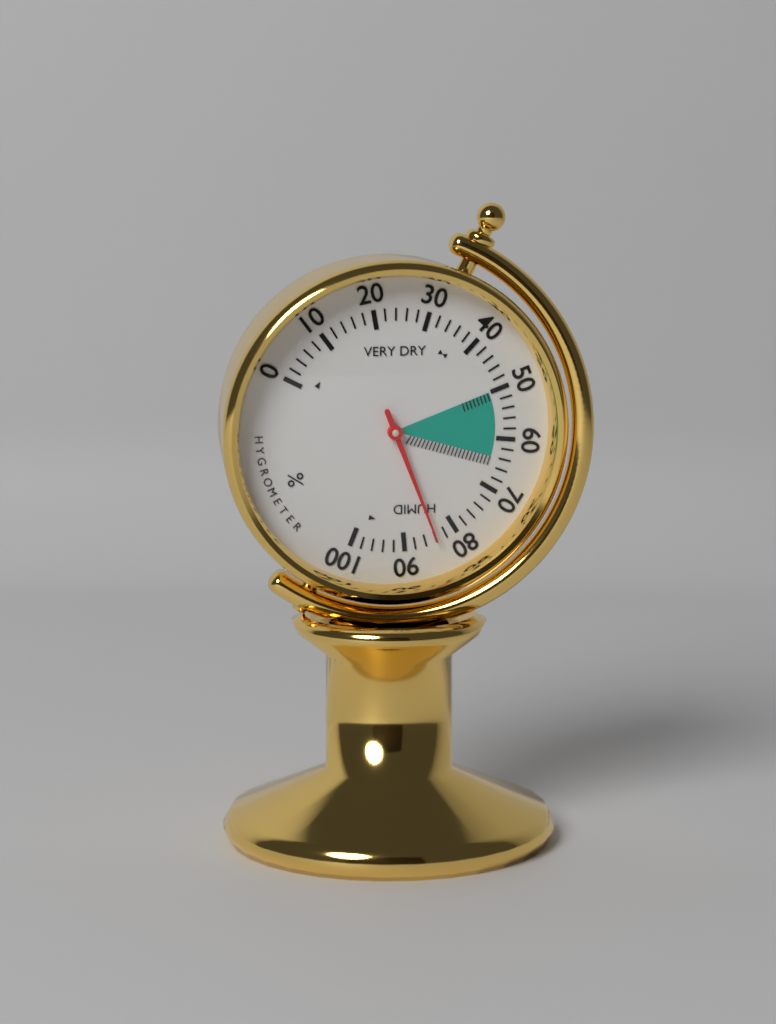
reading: 84 %
